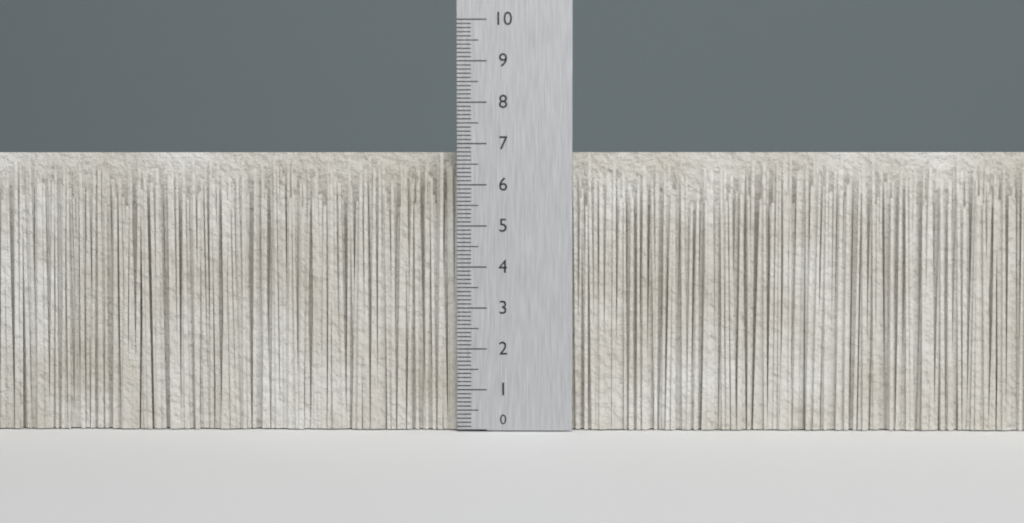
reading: 6.8 (no unit)
